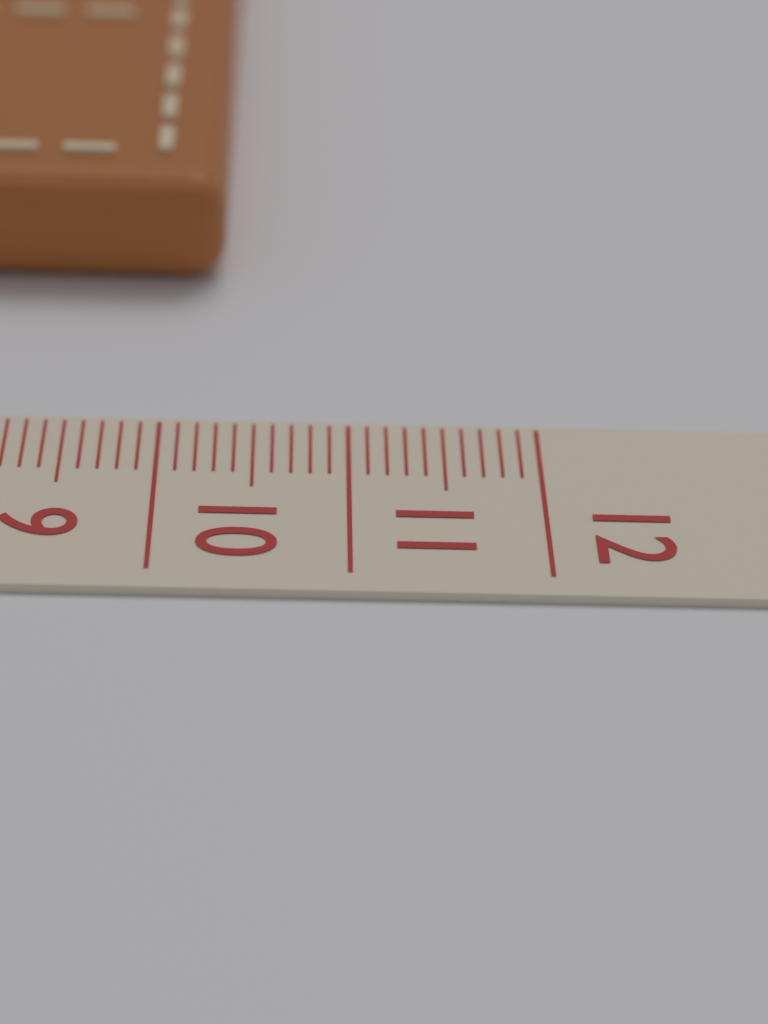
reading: 10.3 cm
